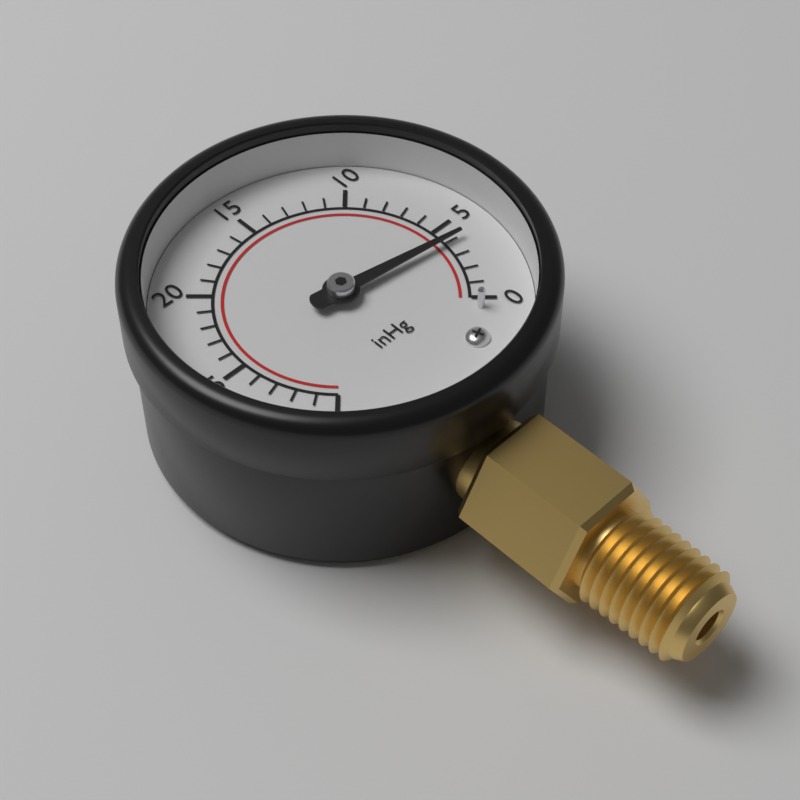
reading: 4 inHg
